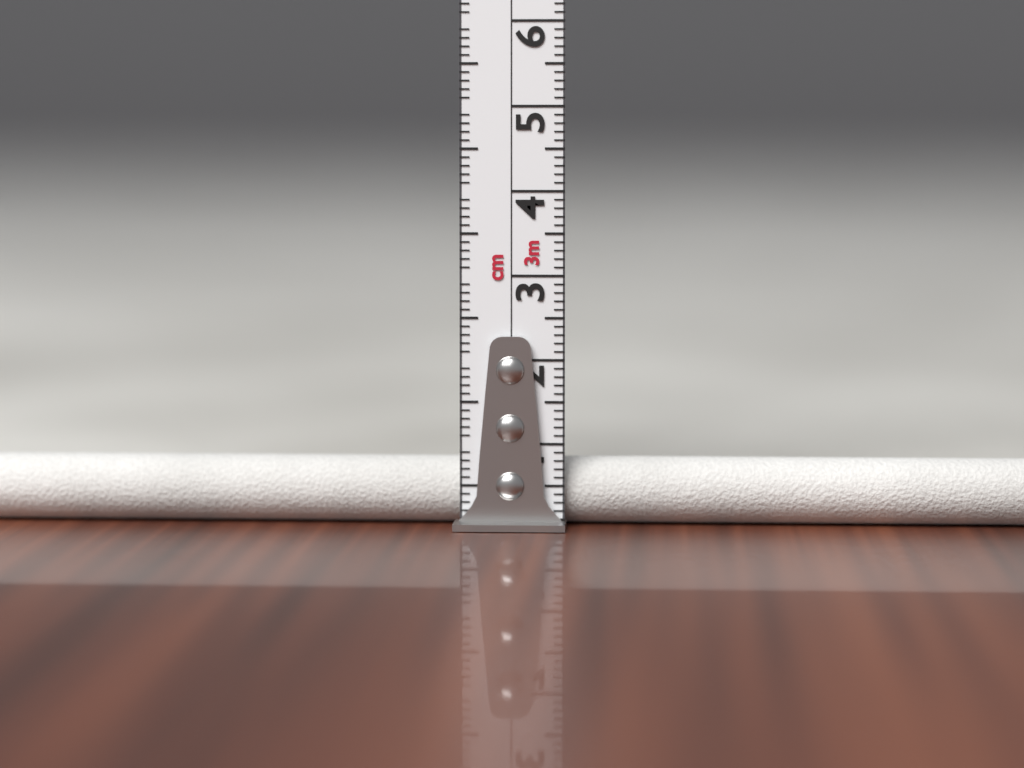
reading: 0.8 cm
